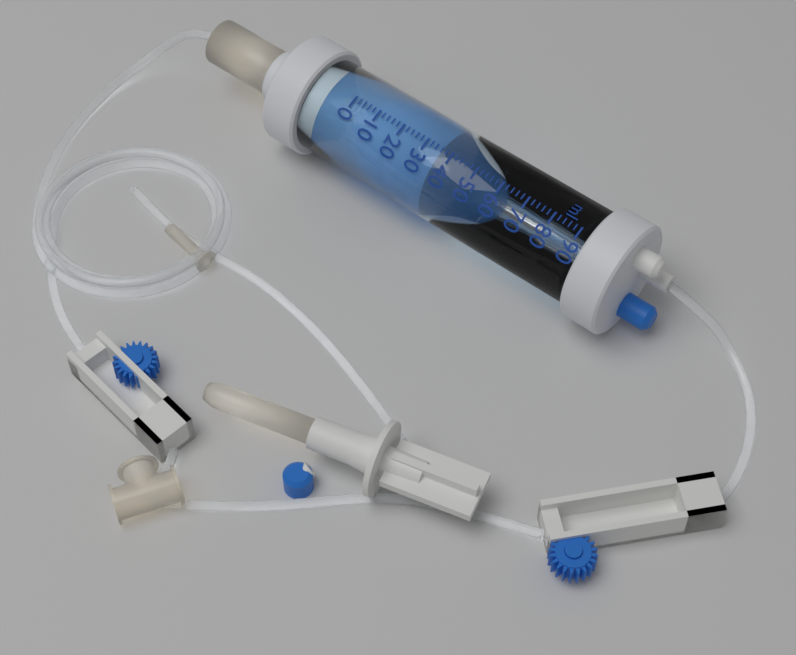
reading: 36 ml
